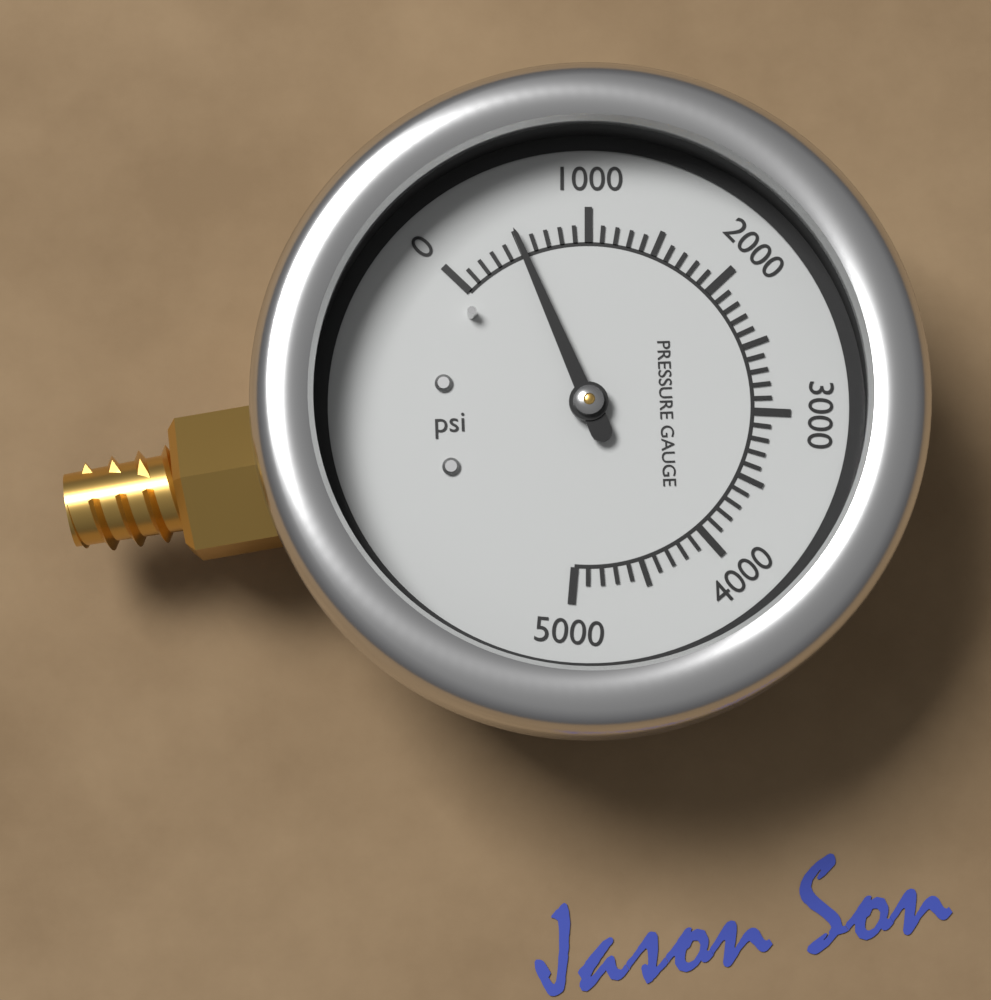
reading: 500 psi
